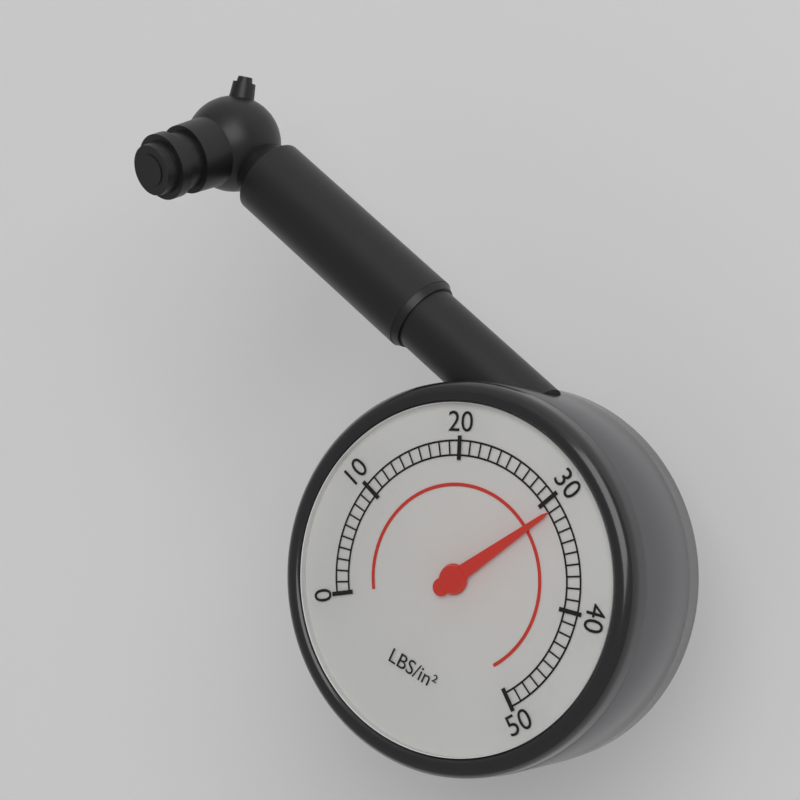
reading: 31 psi
